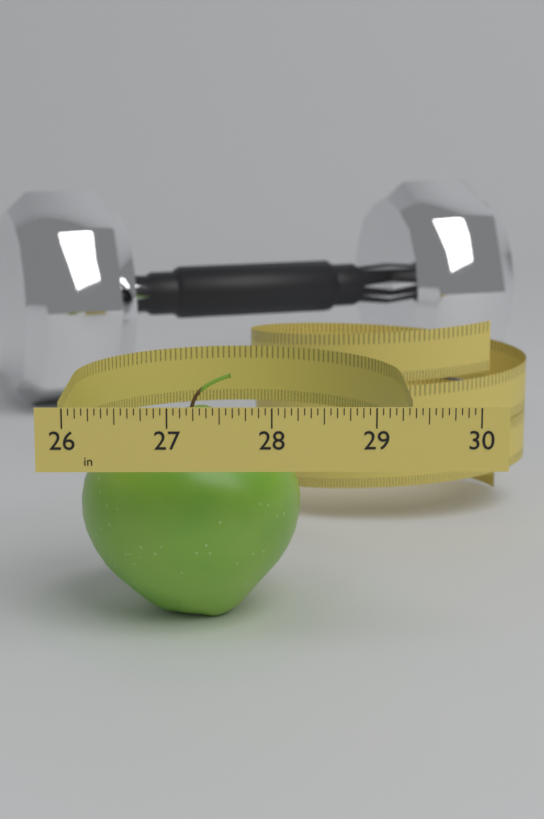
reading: 28.3125 in
